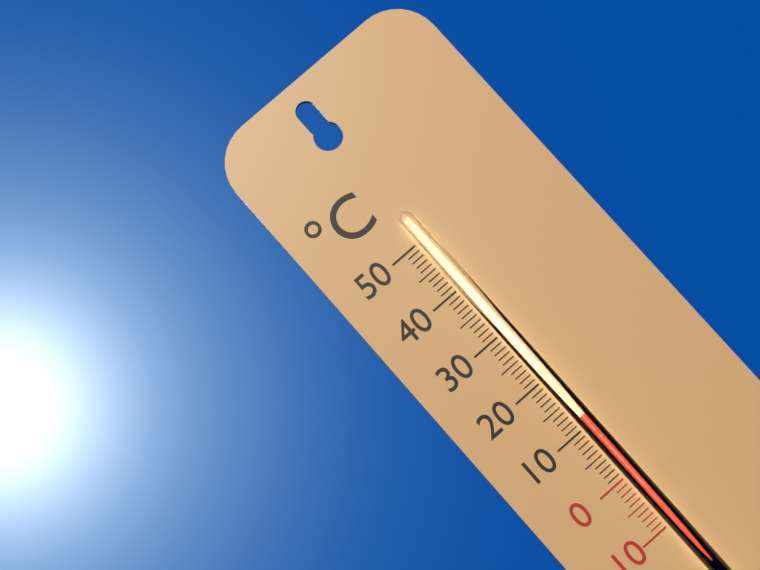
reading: 12 °C
